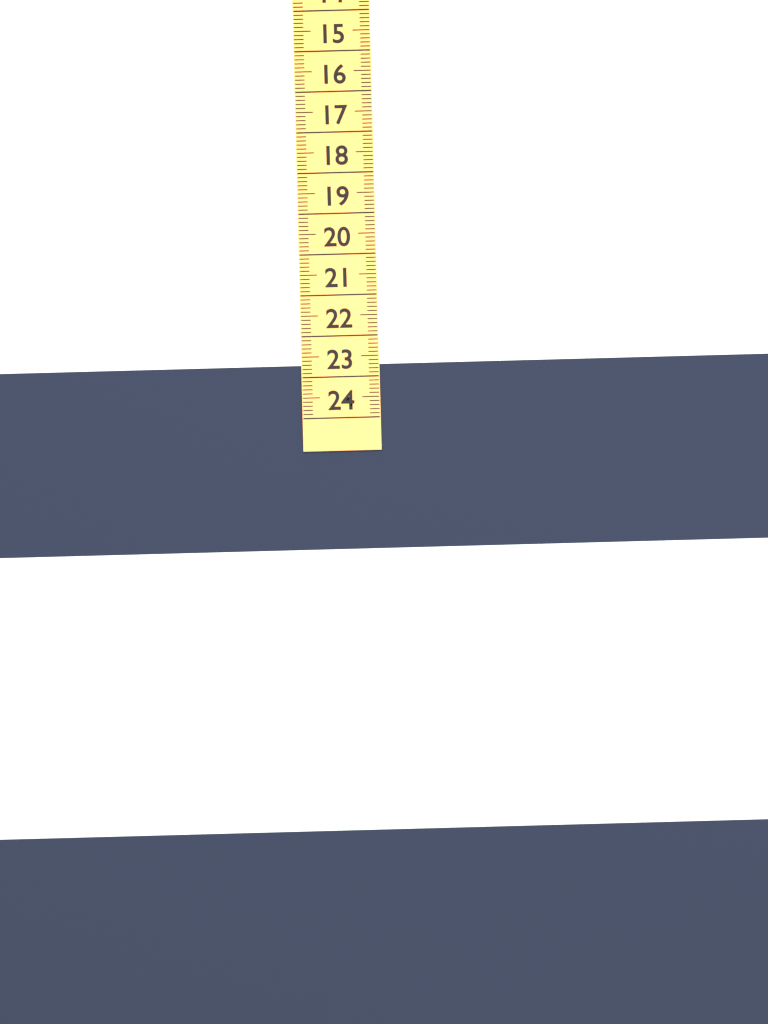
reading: 22.7 (no unit)
